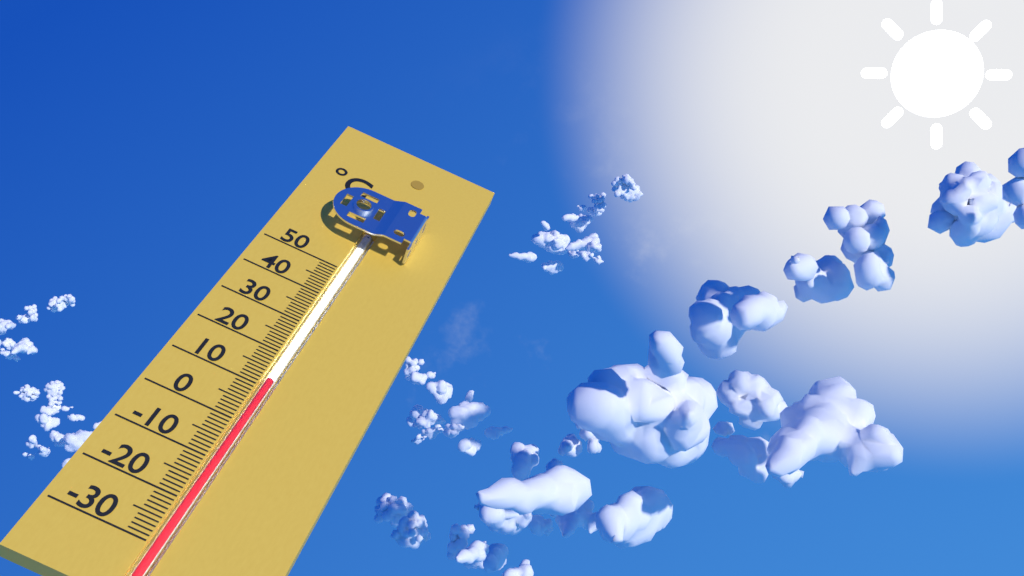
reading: 12 °C
